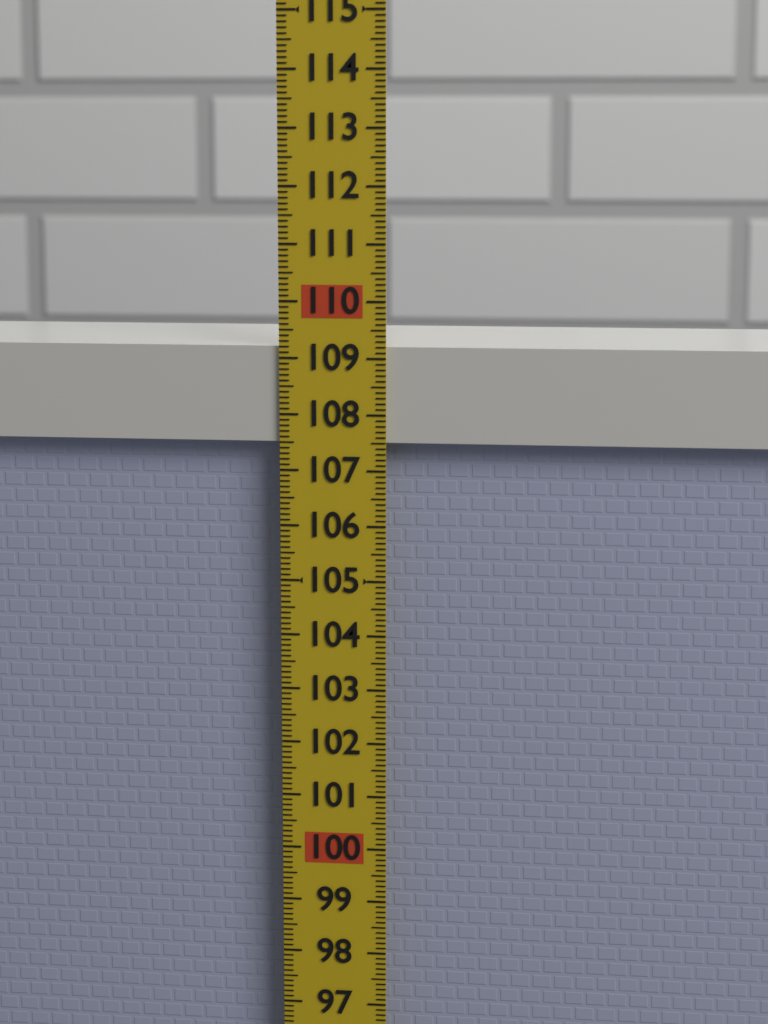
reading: 109.2 (no unit)
